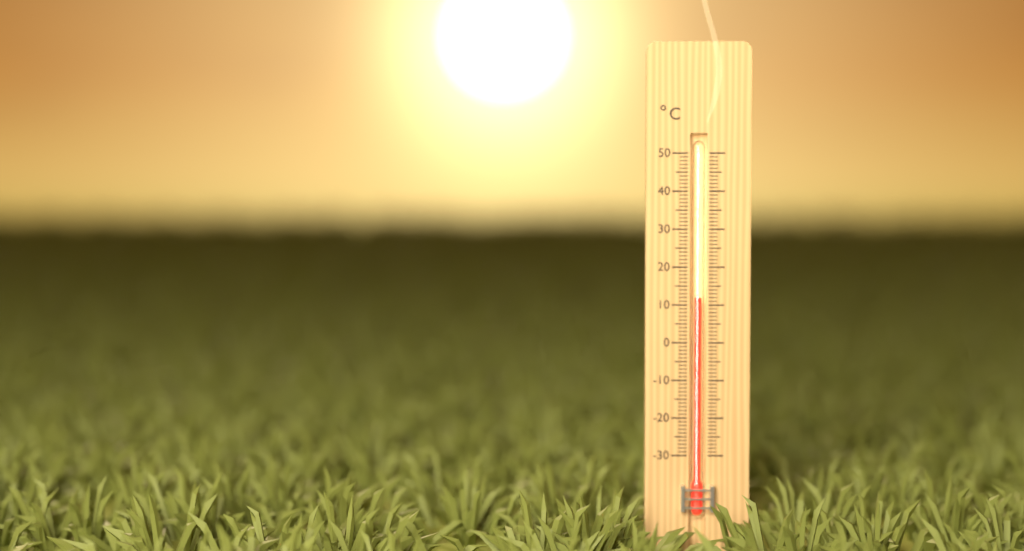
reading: 12 °C
